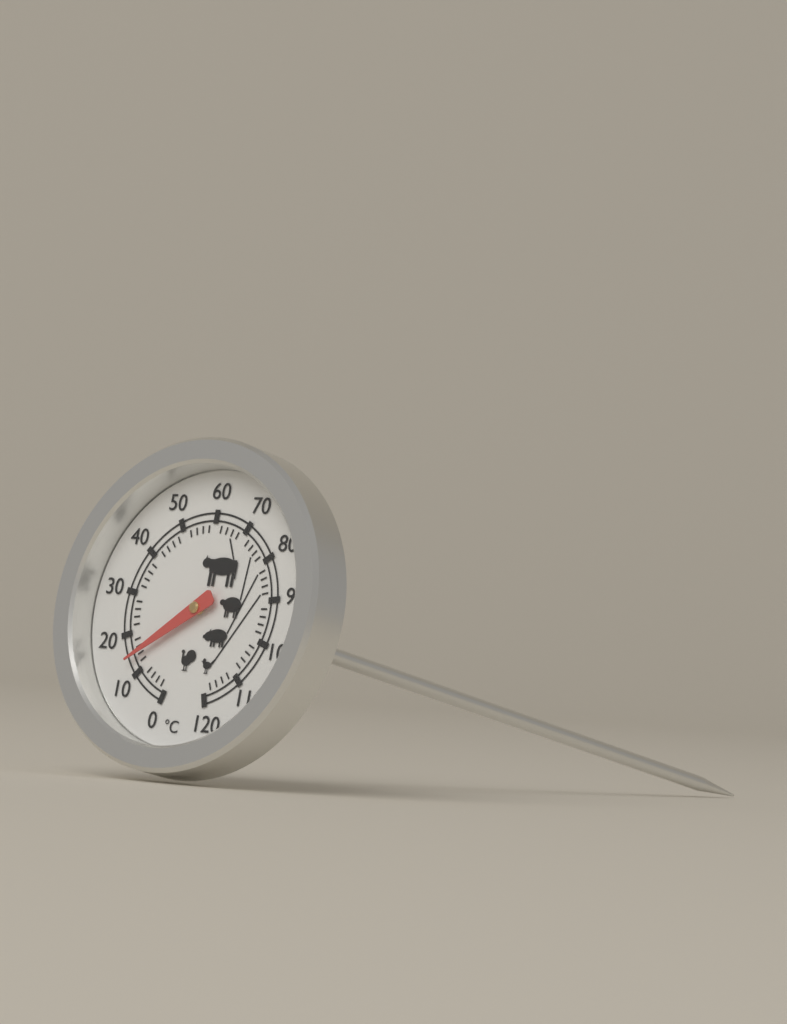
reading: 14 °C
